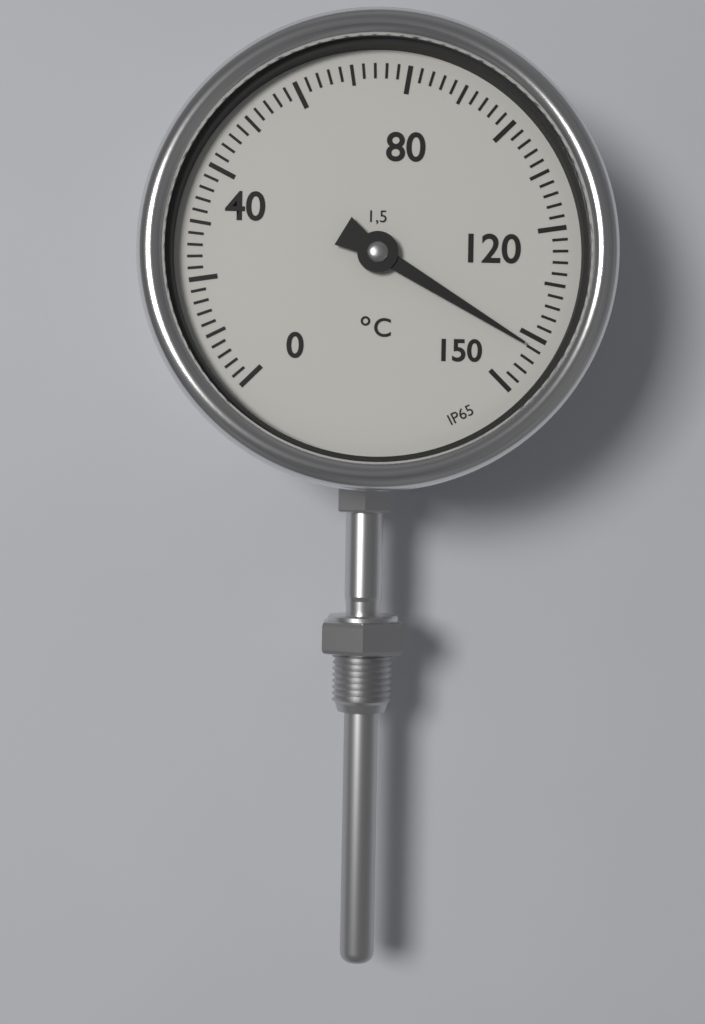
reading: 142 °C
